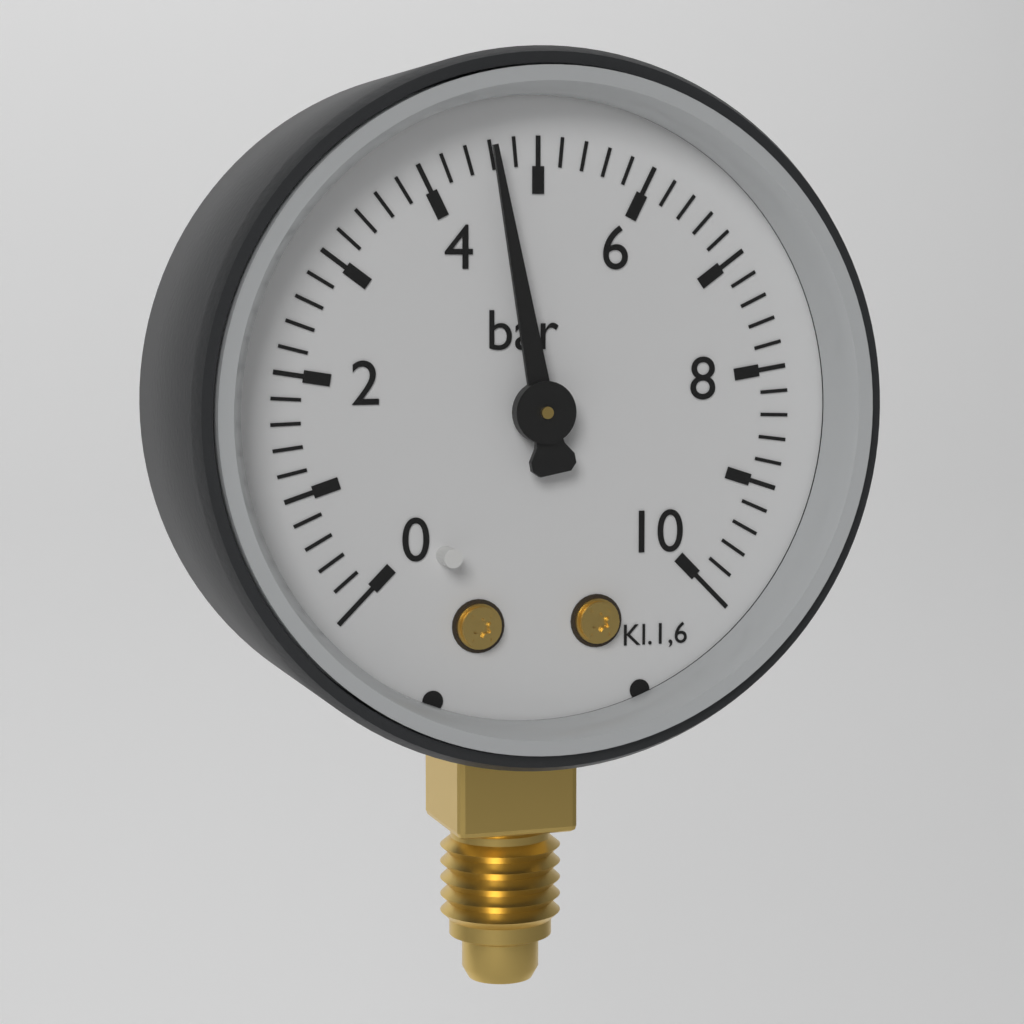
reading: 4.6 bar
